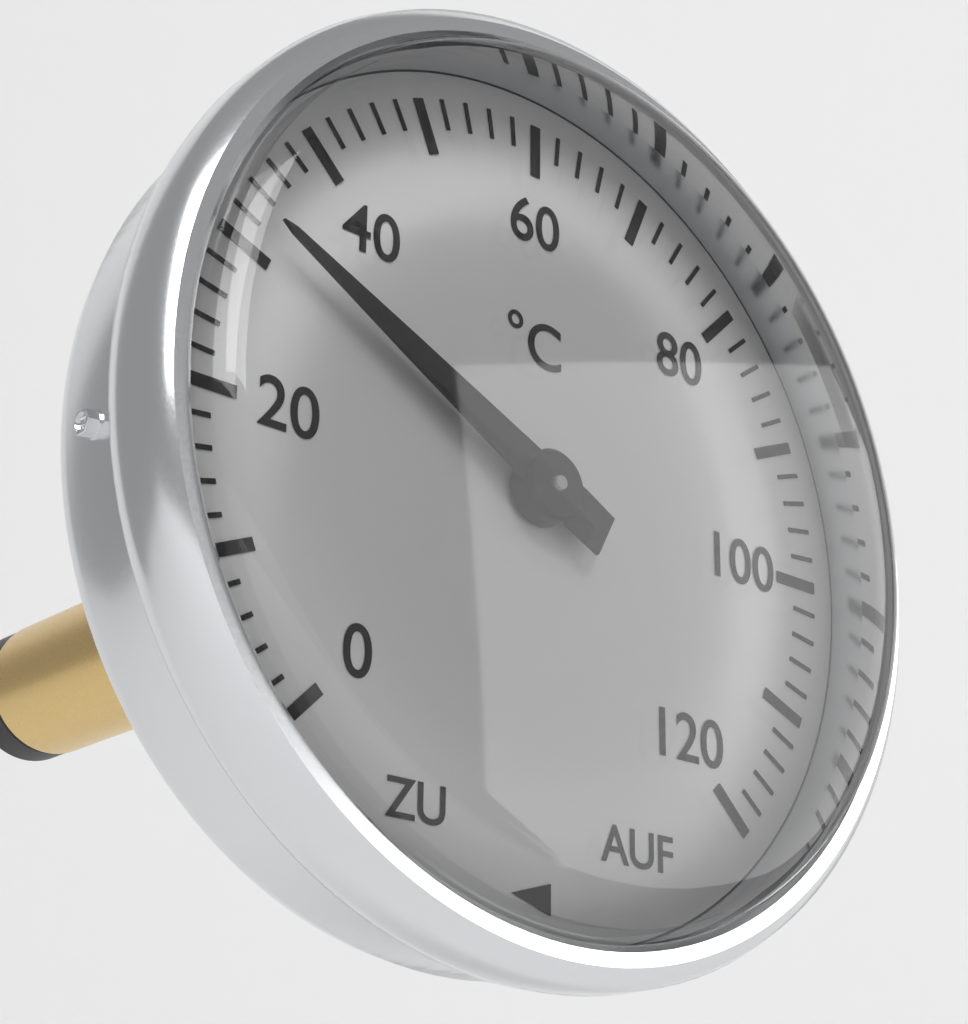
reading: 32 °C
